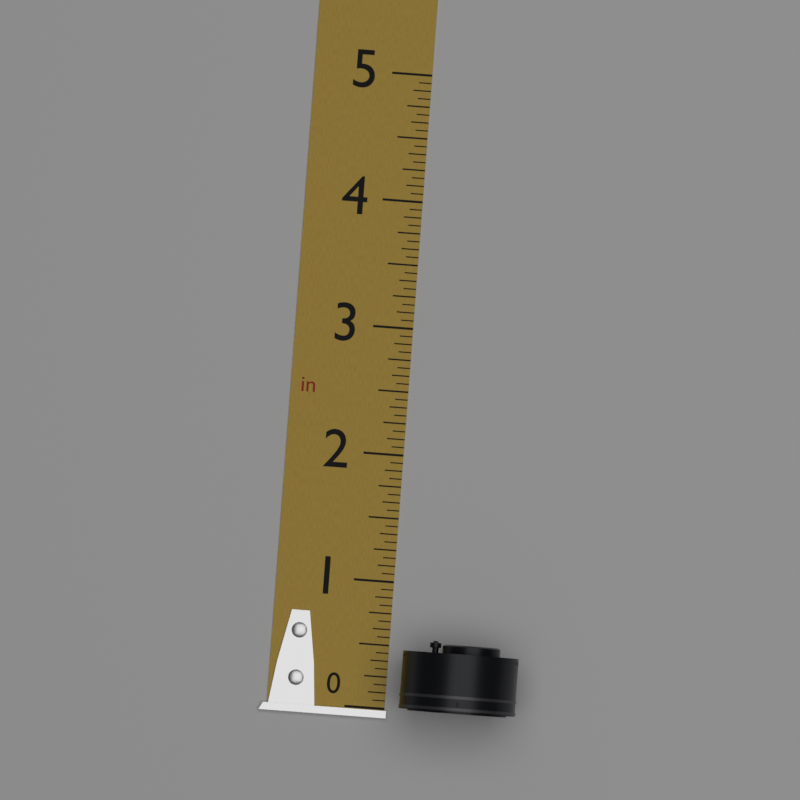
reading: 0.5625 in
